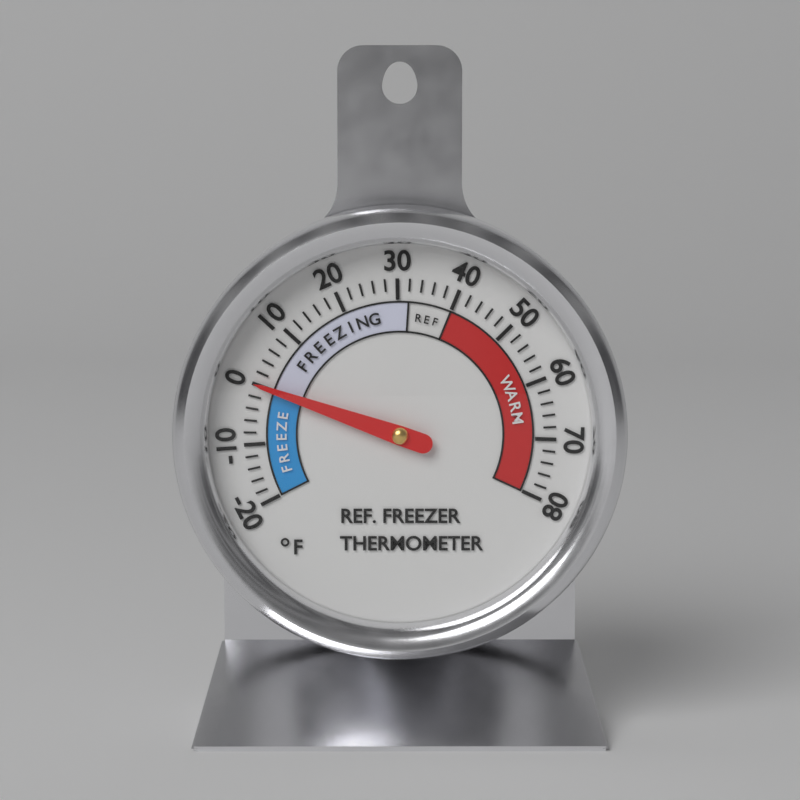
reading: 0 °F
